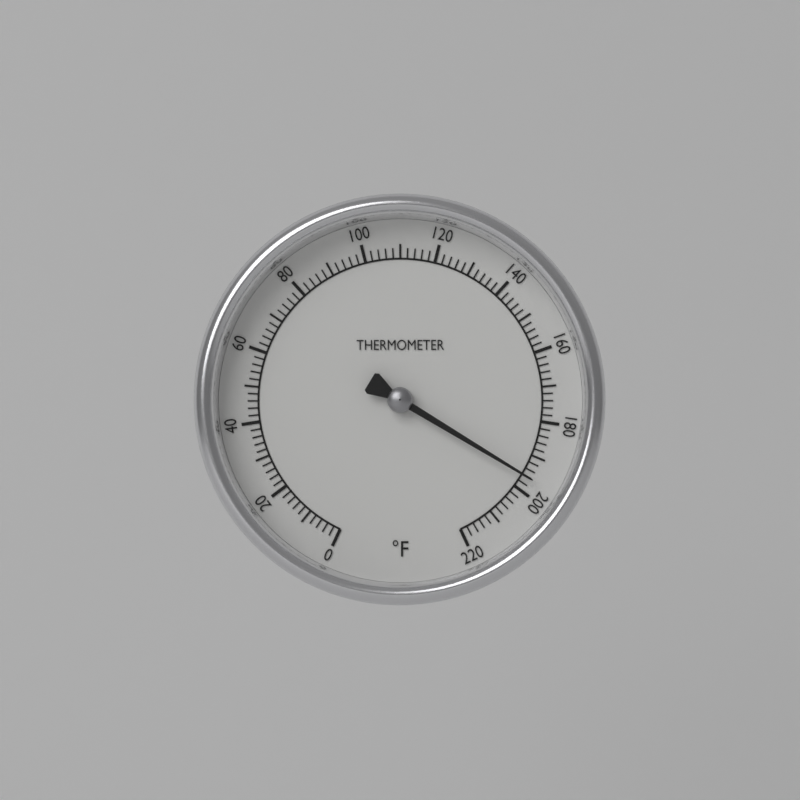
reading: 196 °F
